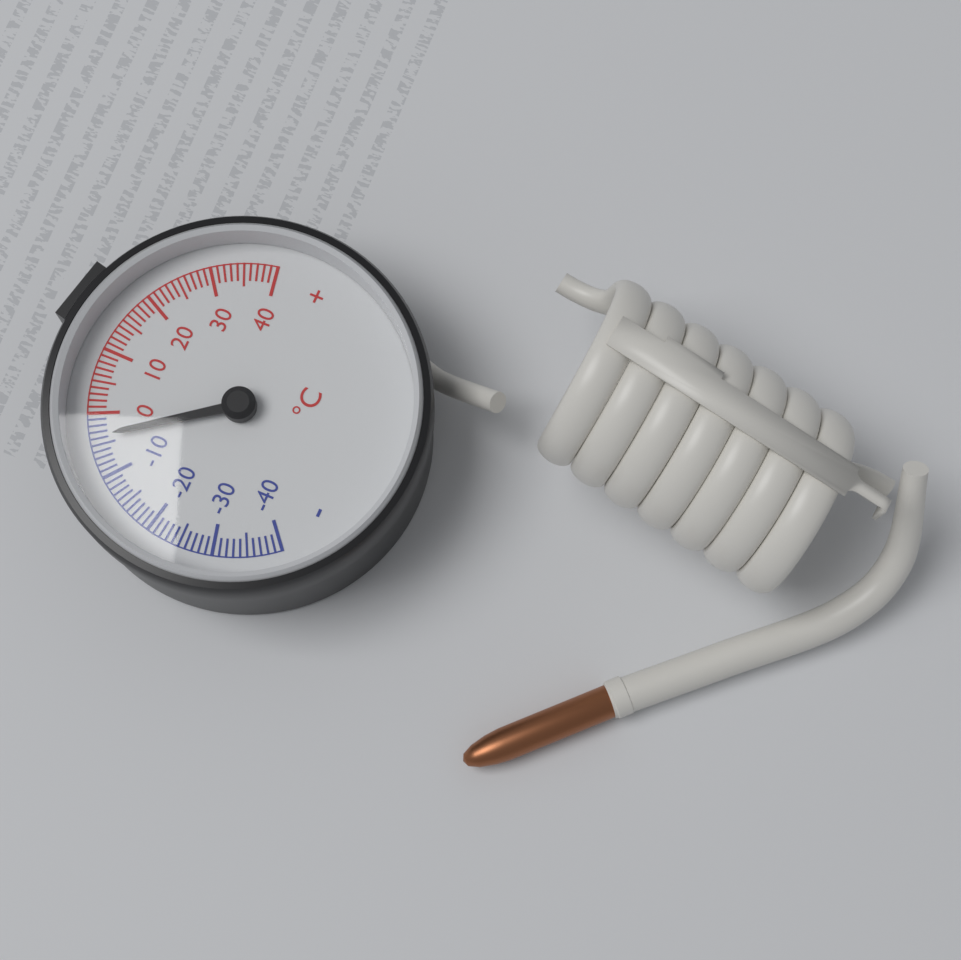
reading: -4 °C
